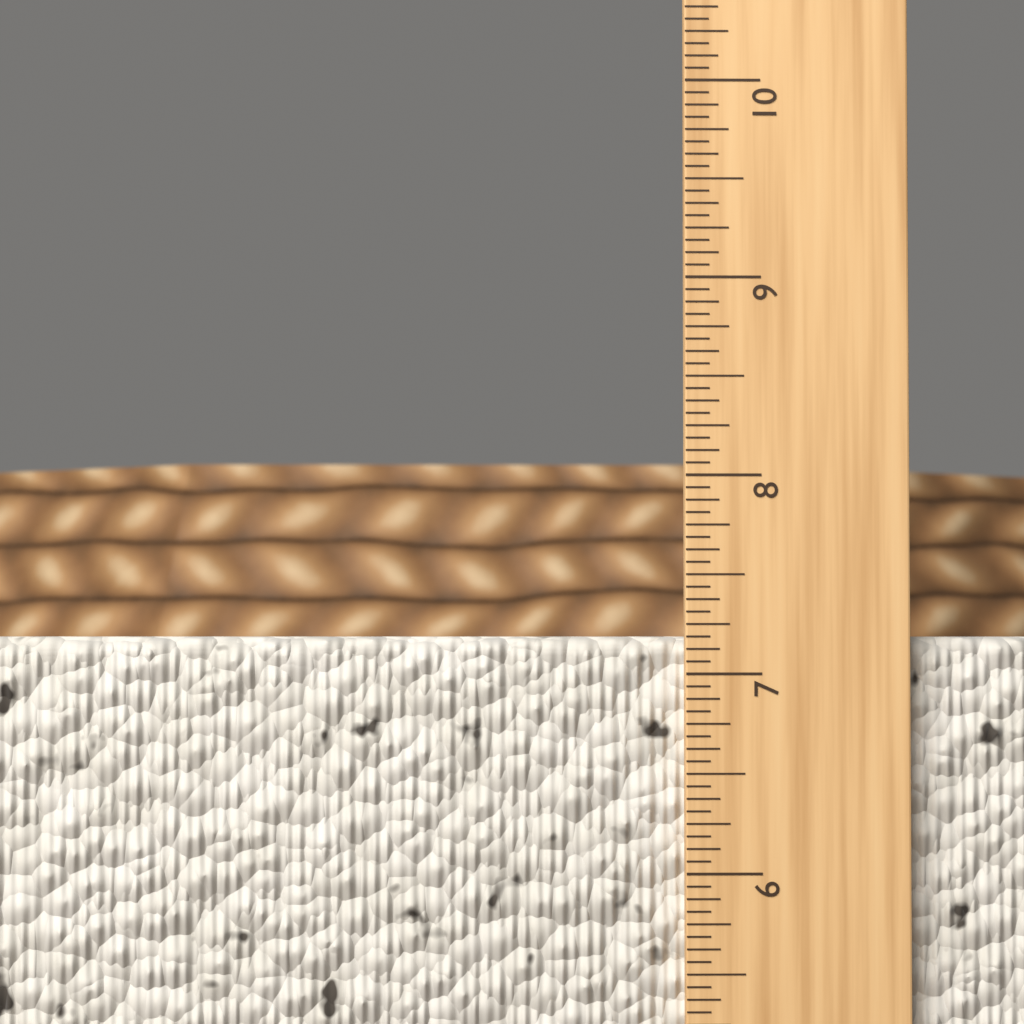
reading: 7.1875 in
